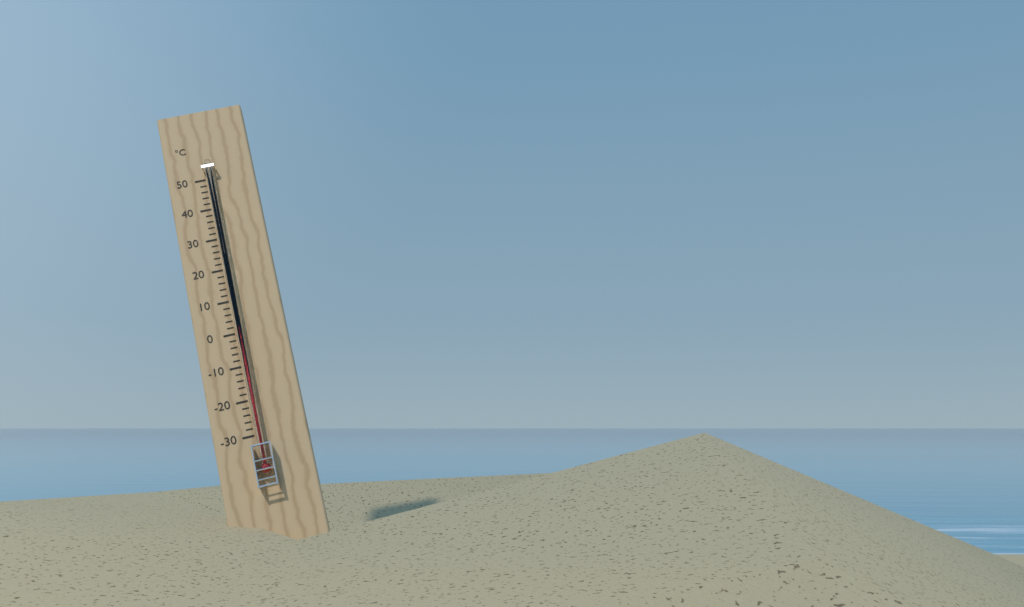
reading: 2 °C
